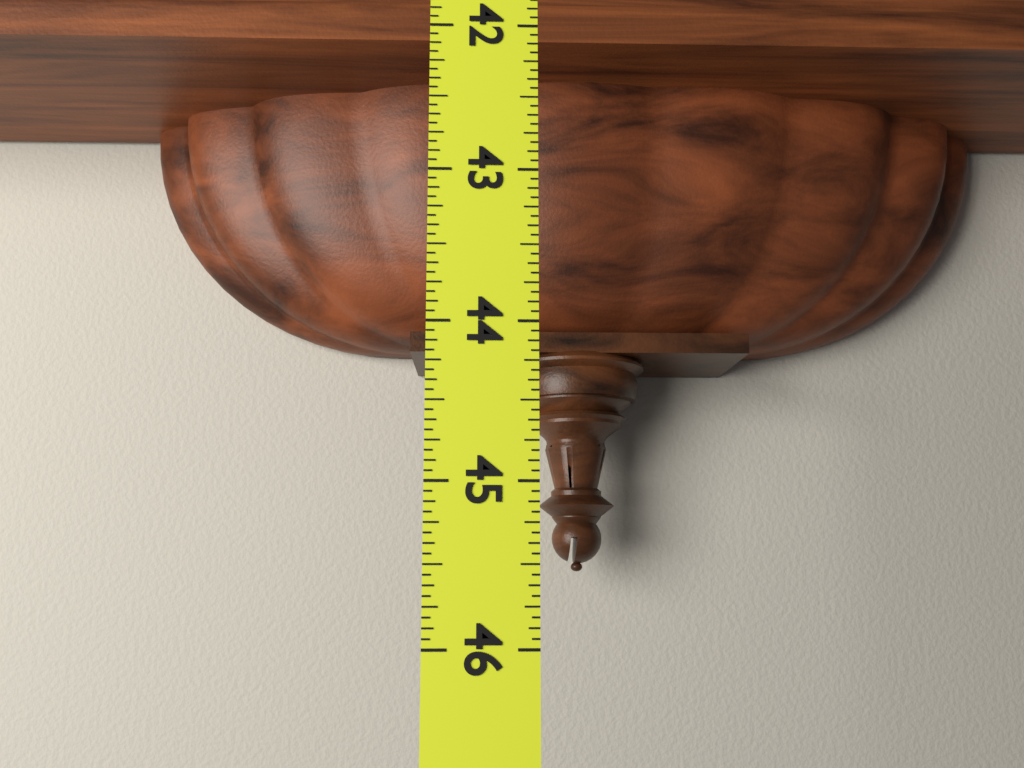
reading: 45.6875 (no unit)
